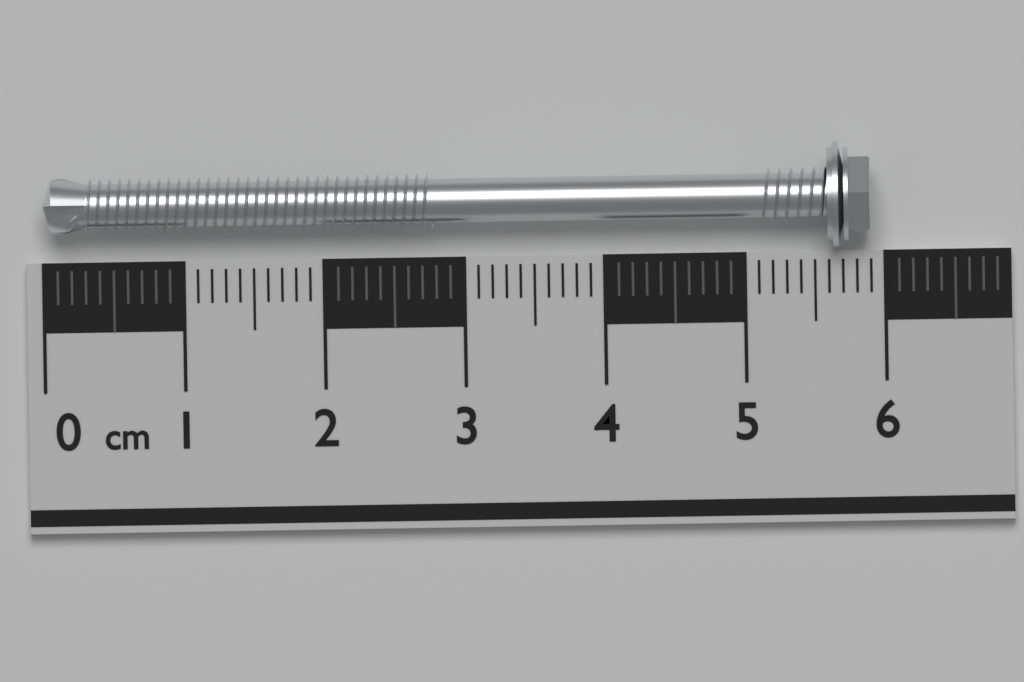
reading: 5.9 cm
